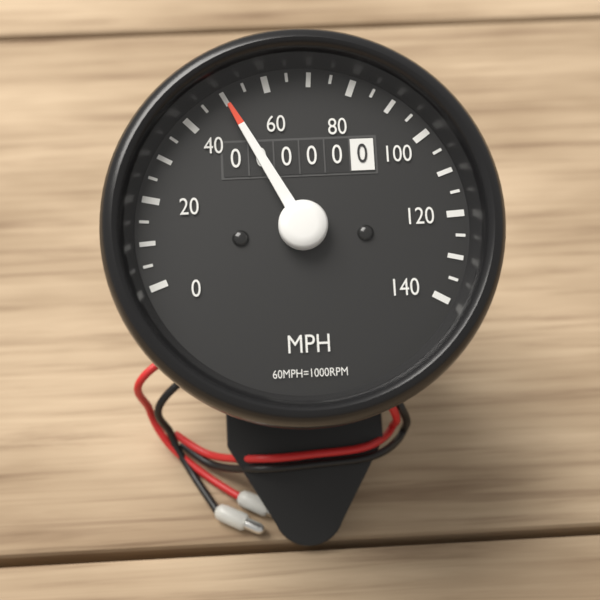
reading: 50 MPH
